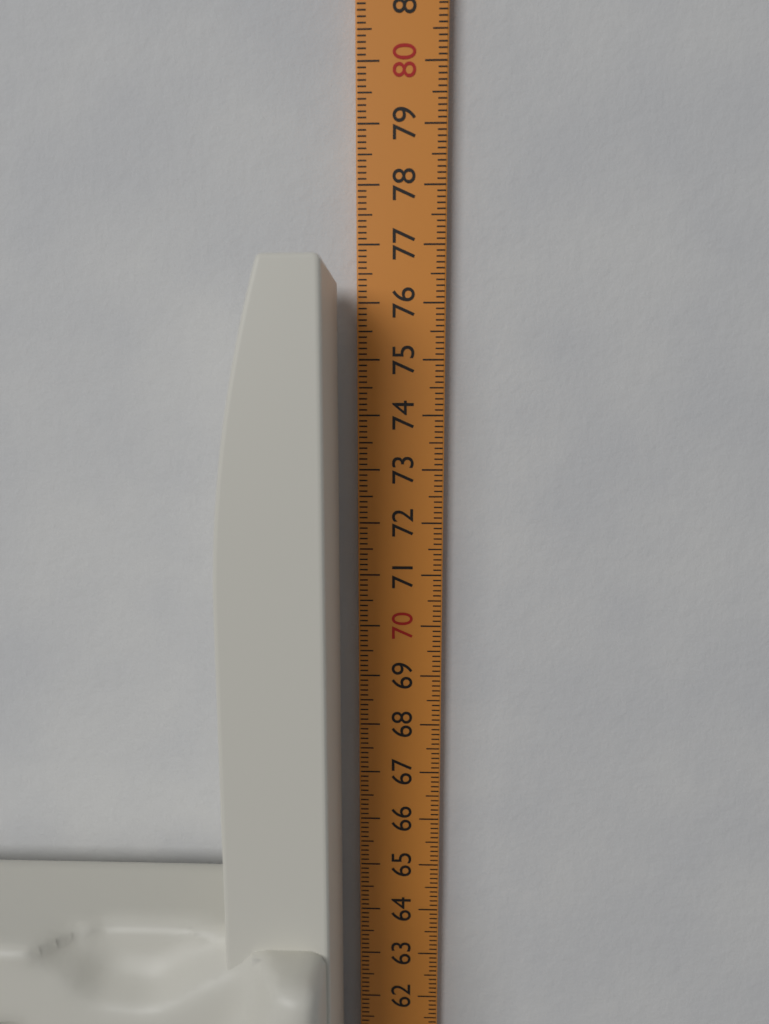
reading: 76.4 cm
